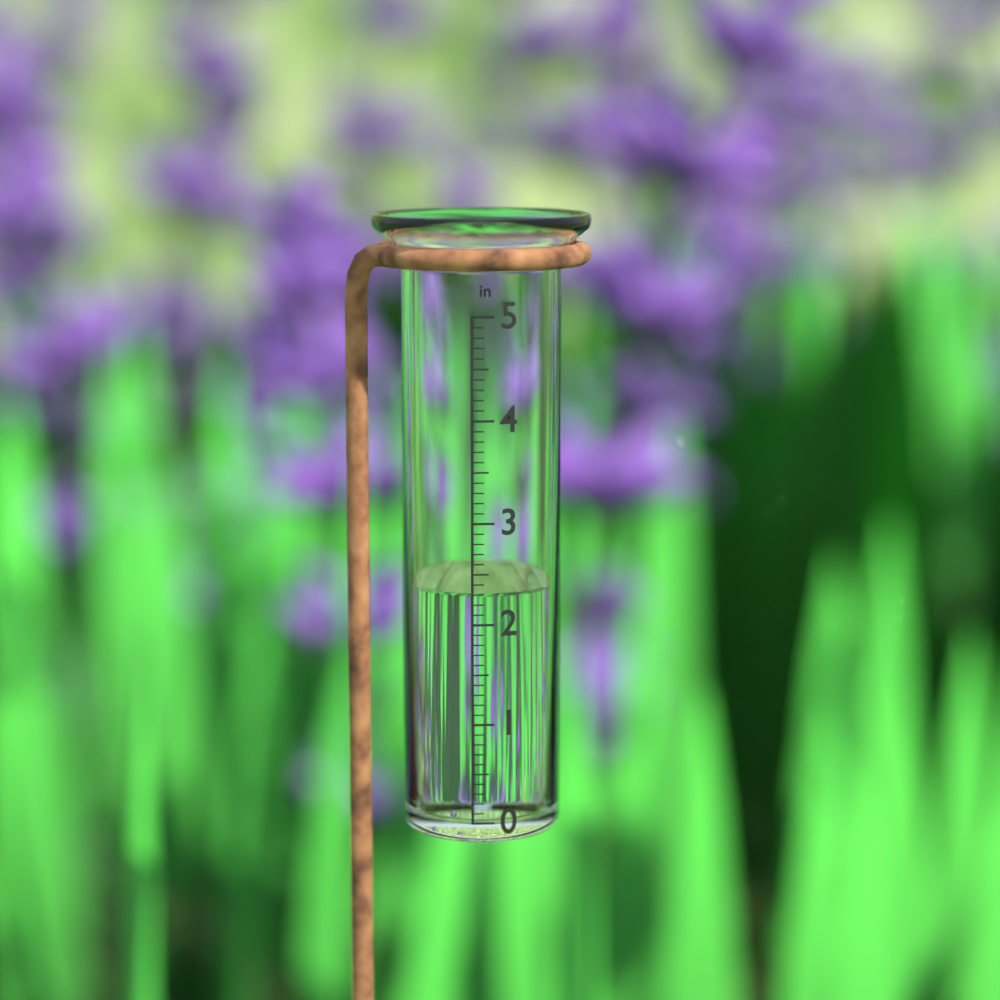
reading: 2.3 in
